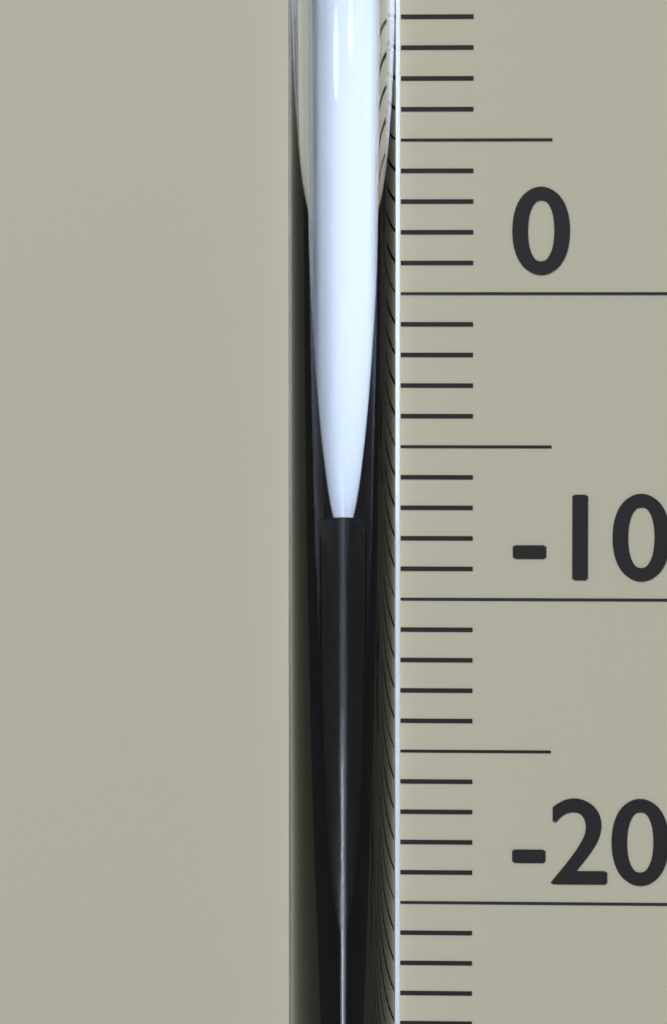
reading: -7 °C
